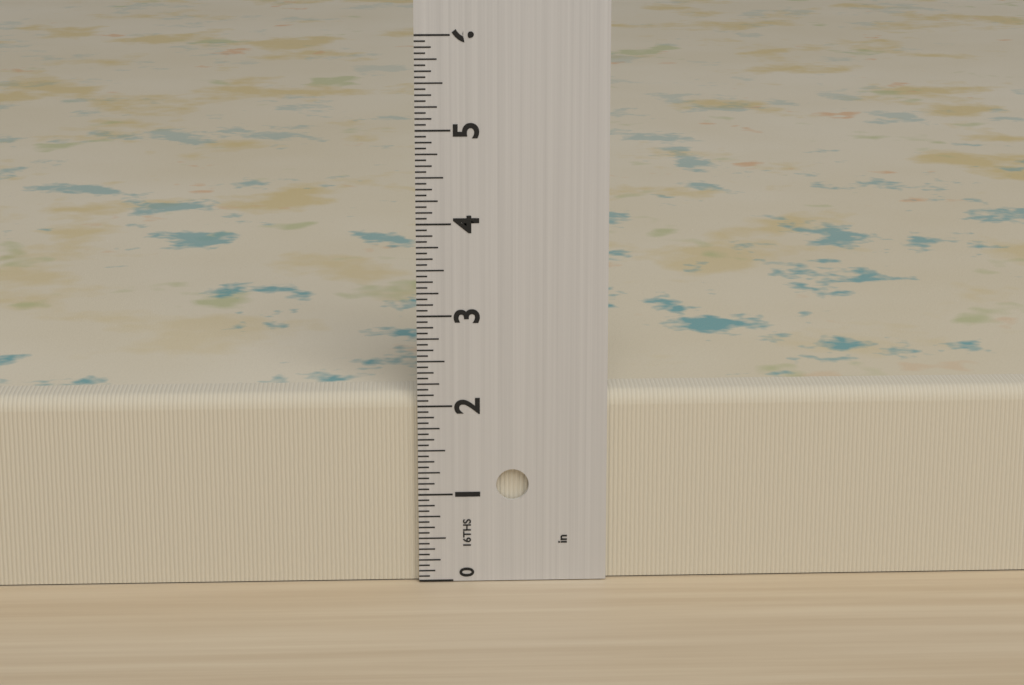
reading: 2.1250 in
